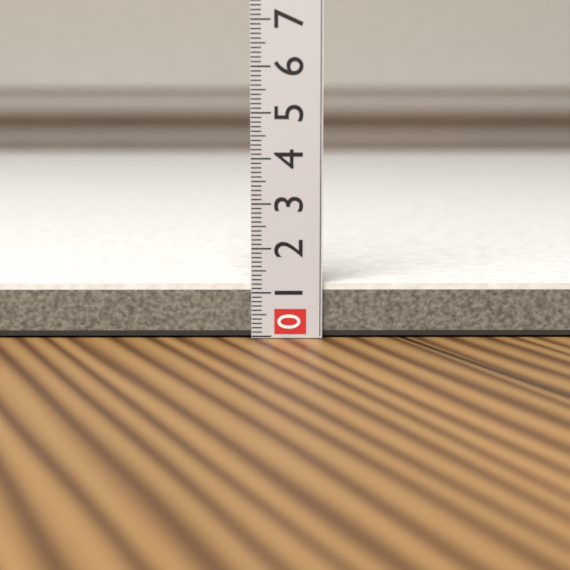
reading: 1.2 (no unit)
